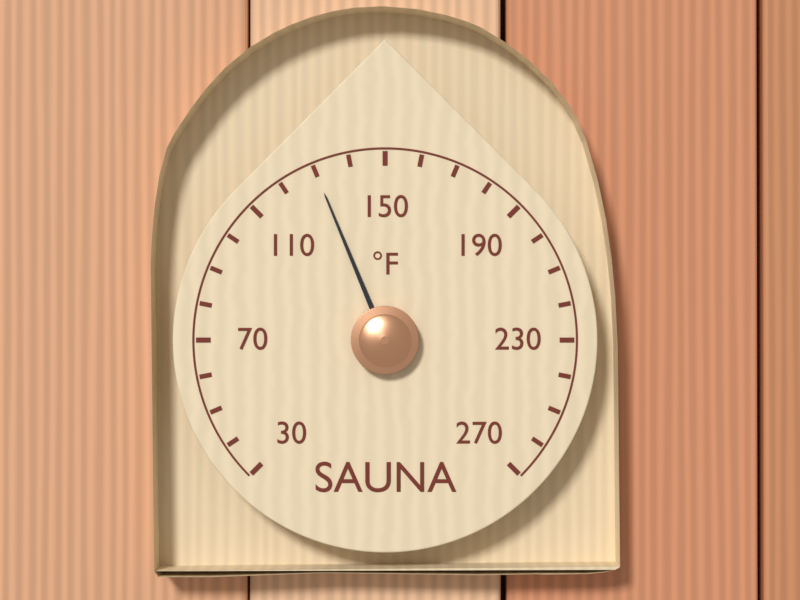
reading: 130 °F
